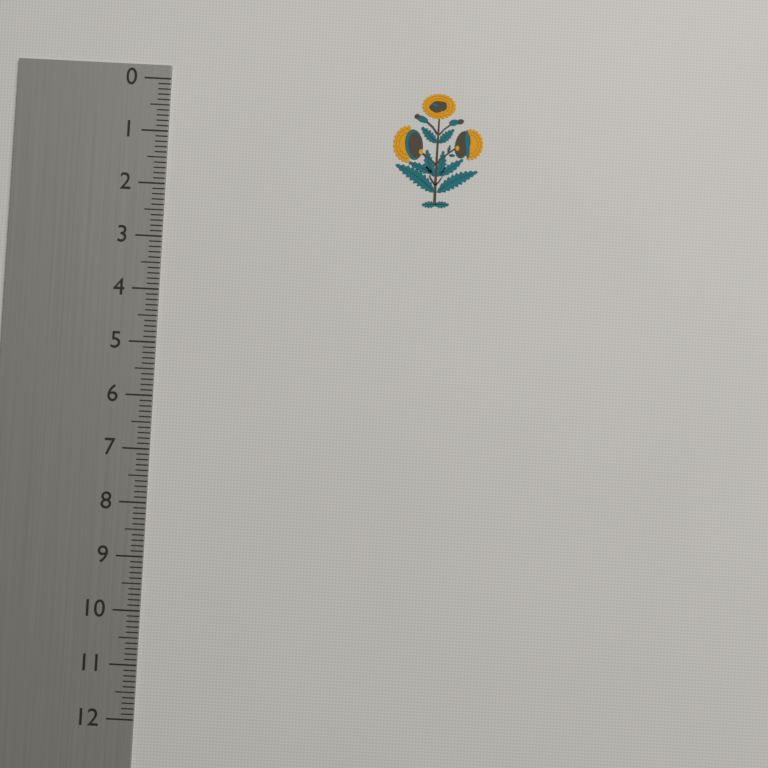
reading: 2.2 (no unit)
